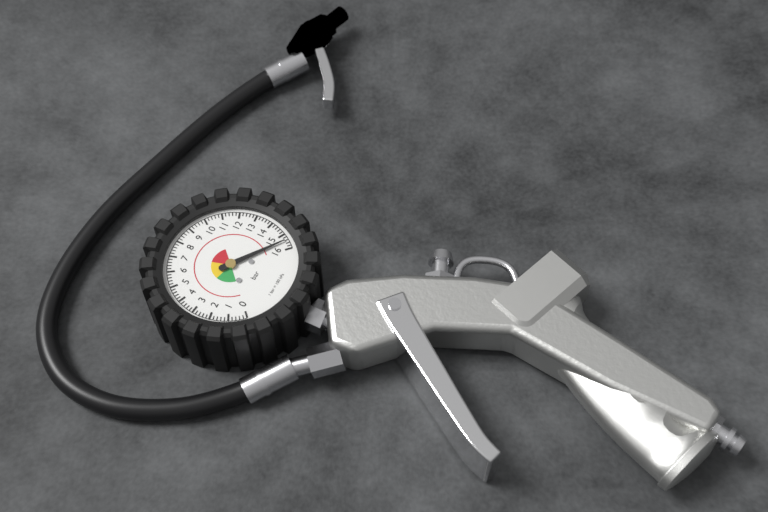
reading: 15.4 bar
